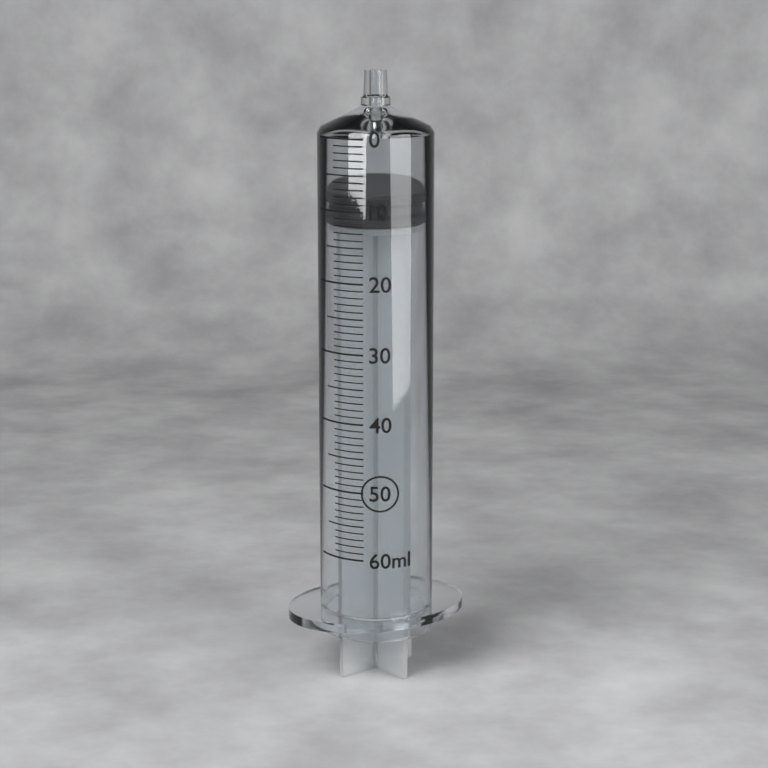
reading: 8 ml
